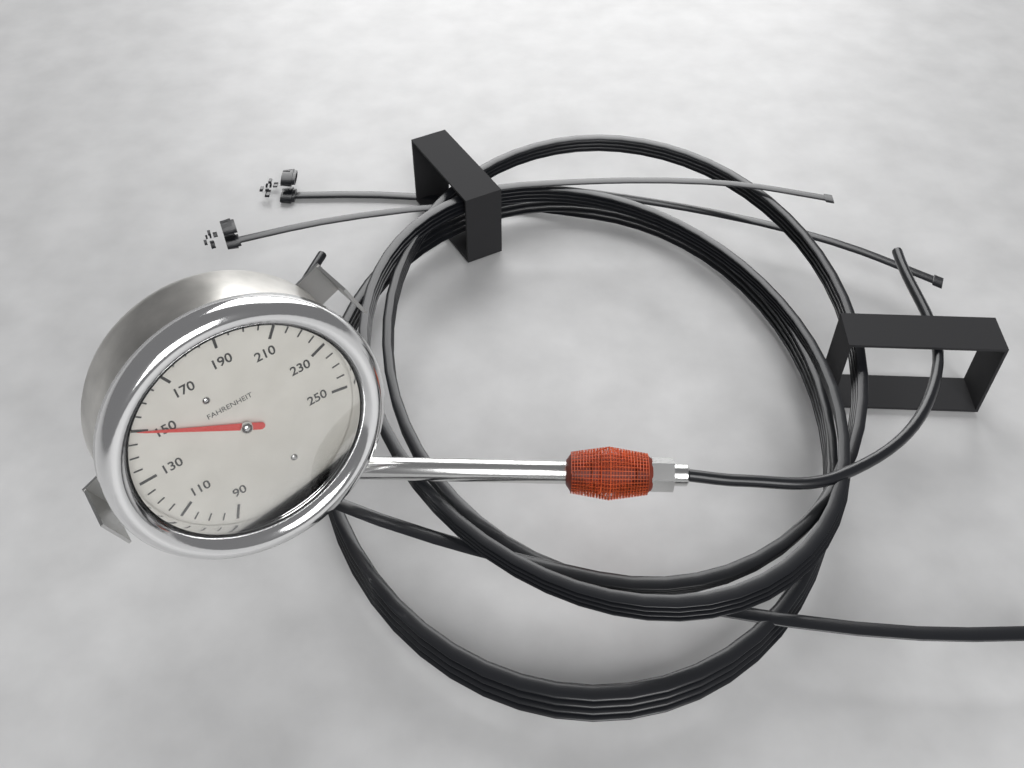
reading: 150 °F
